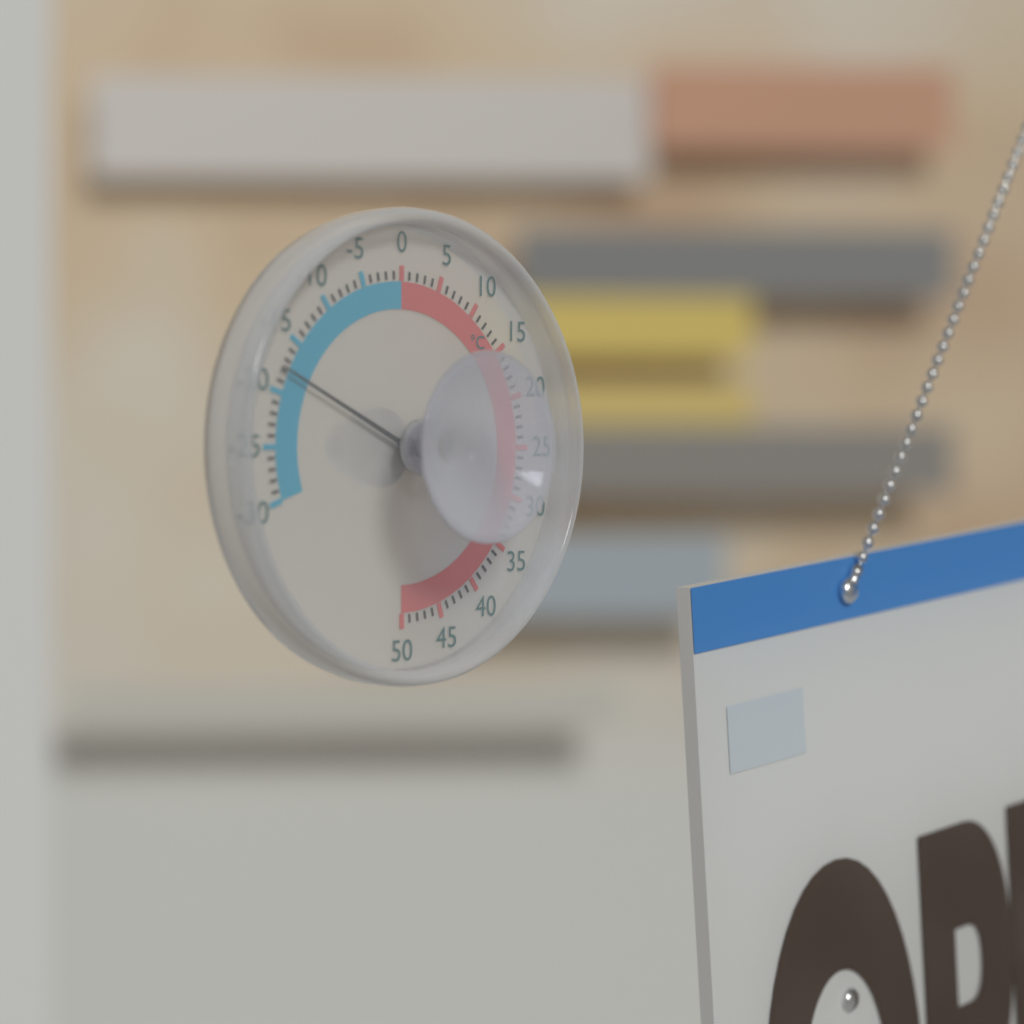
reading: -18 °C
